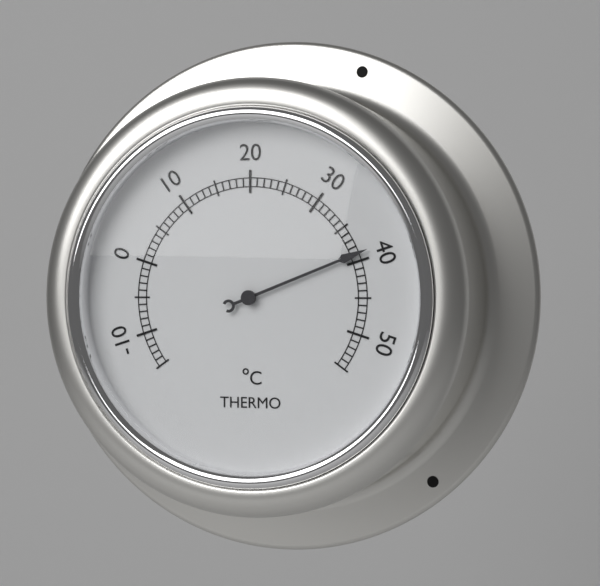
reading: 39 °C
